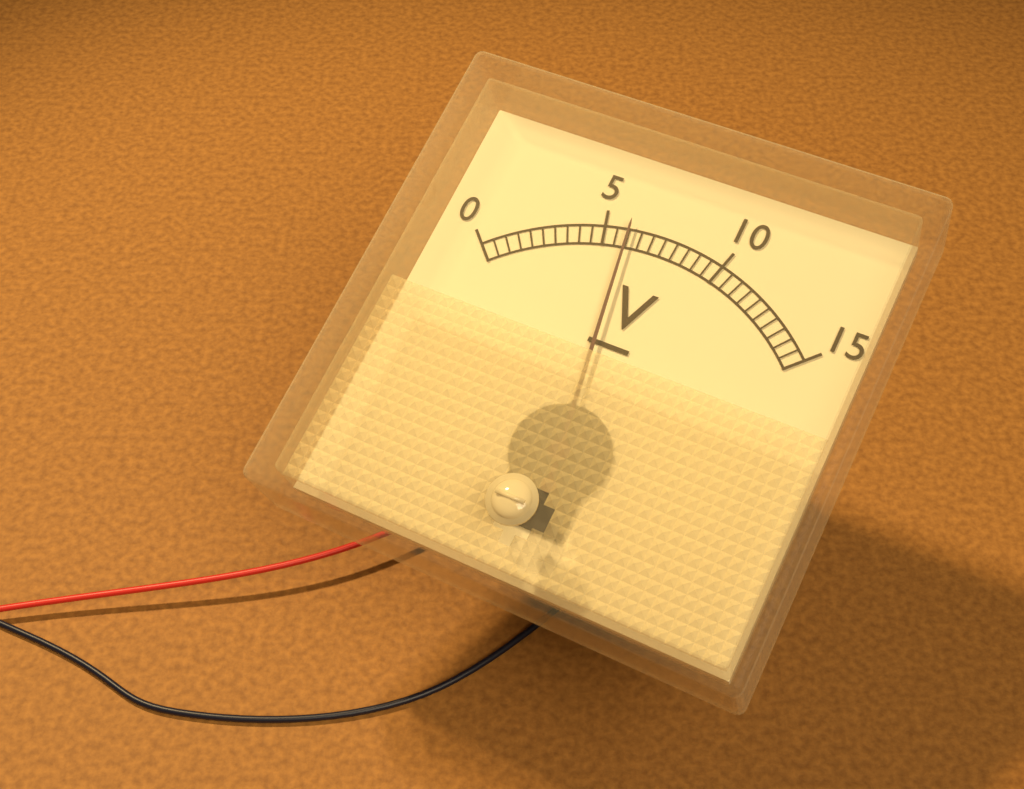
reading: 6.0 V
